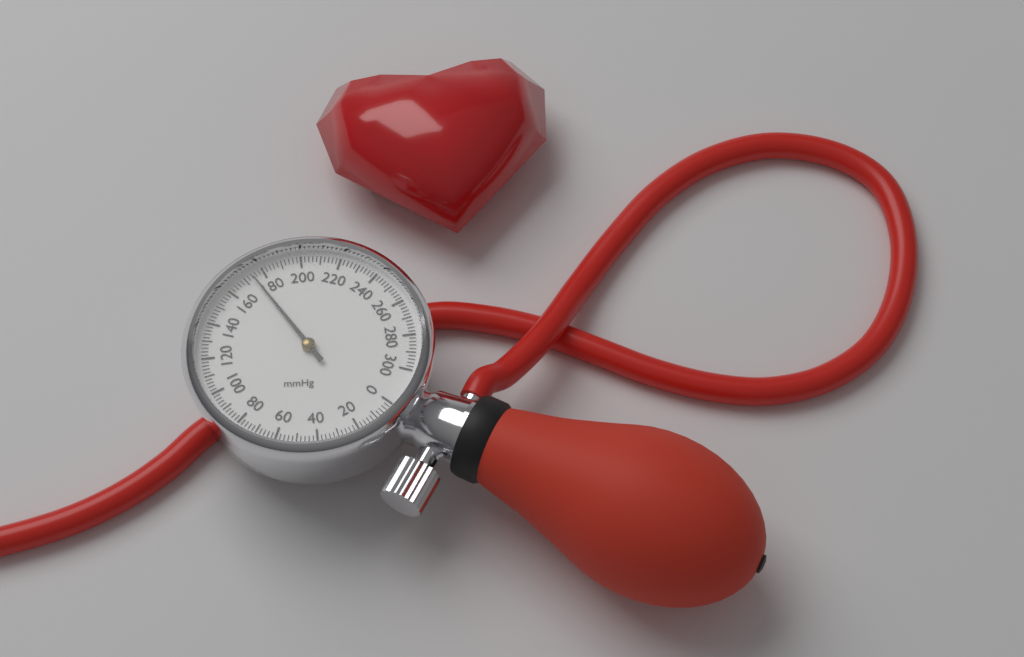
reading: 174 mmHg
